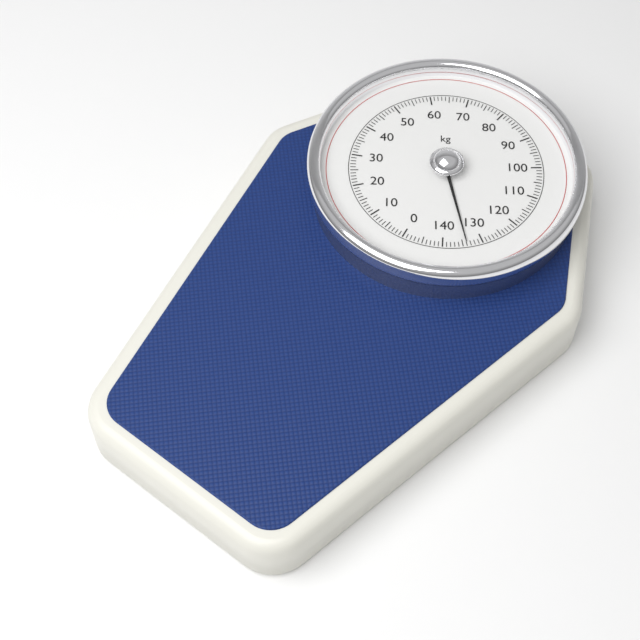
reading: 134 kg
